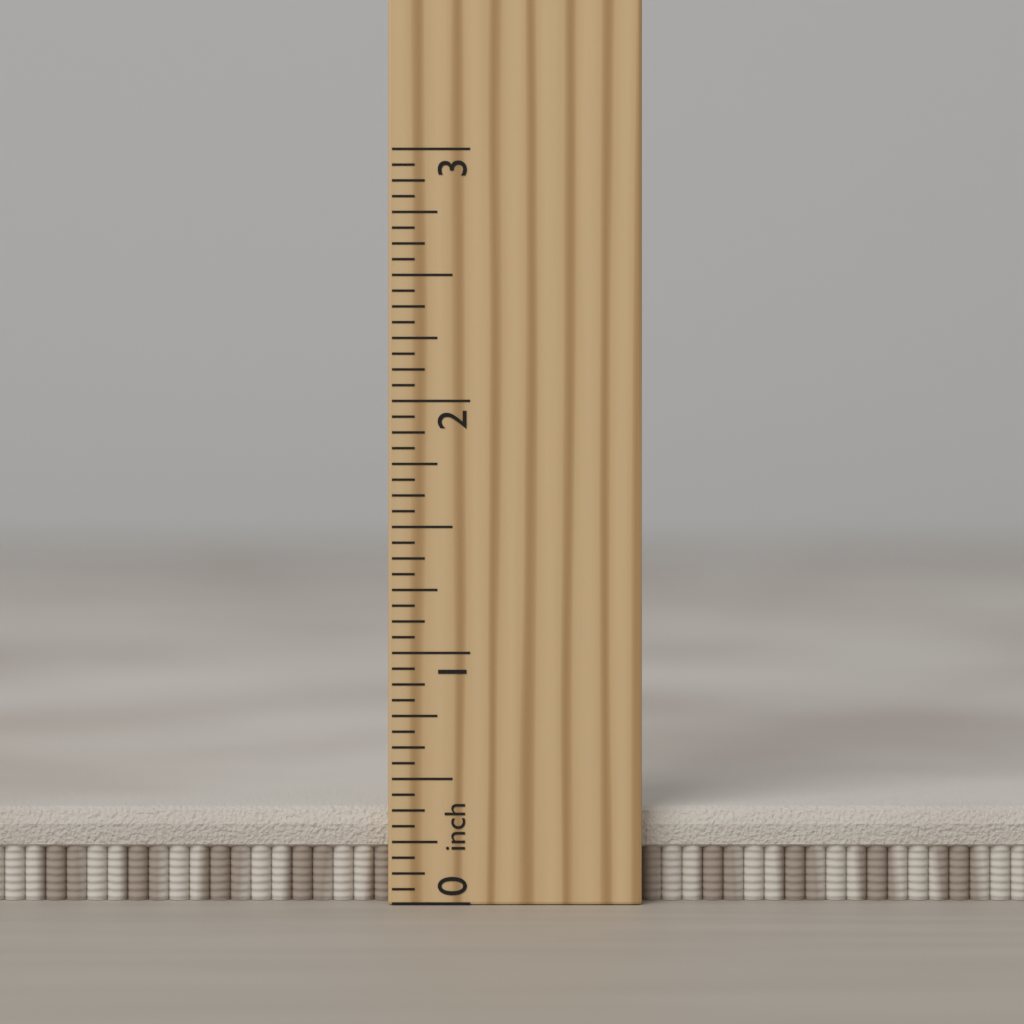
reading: 0.3750 inch
